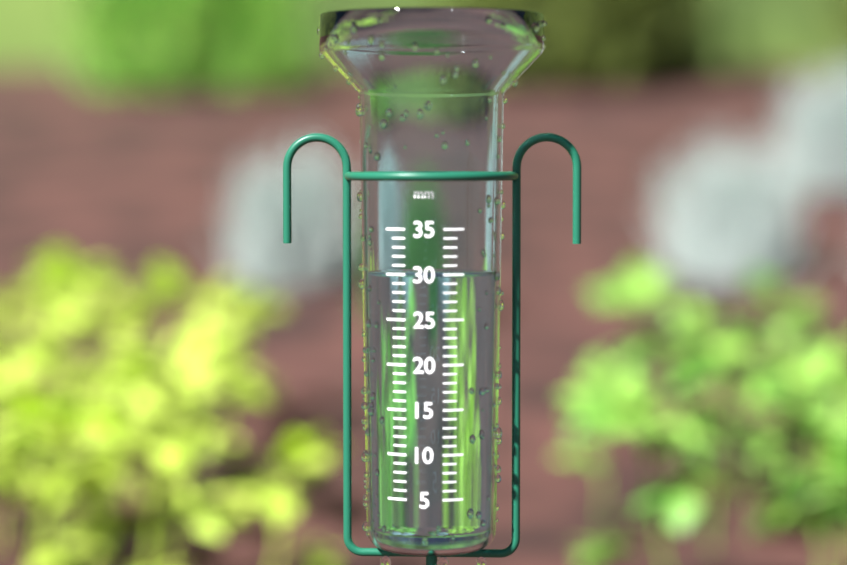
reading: 30 mm
